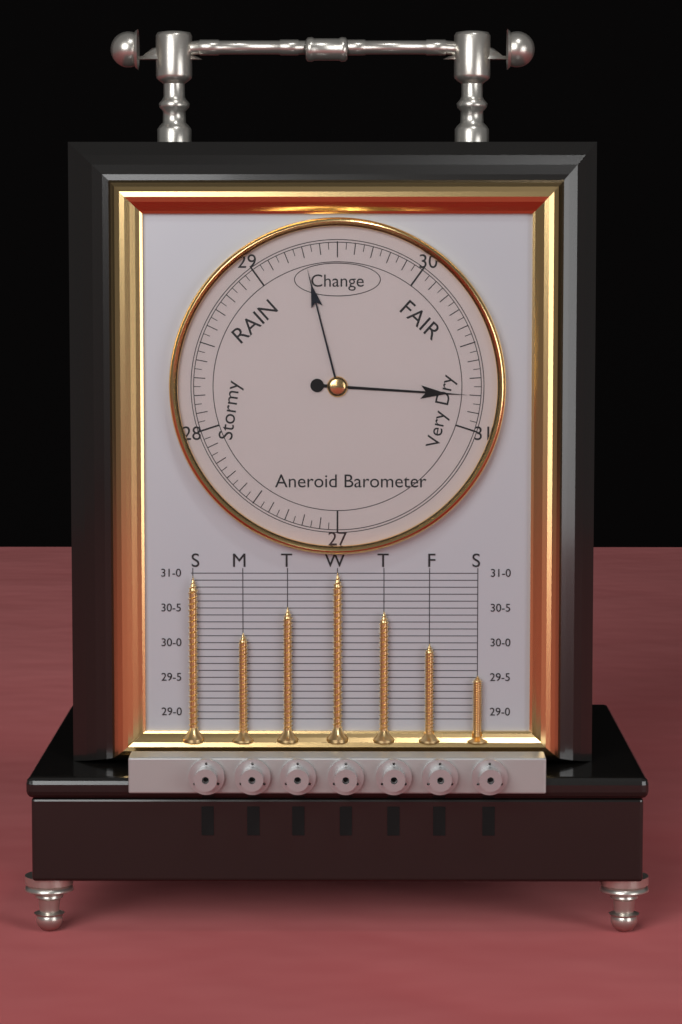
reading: 30.80 (no unit)
